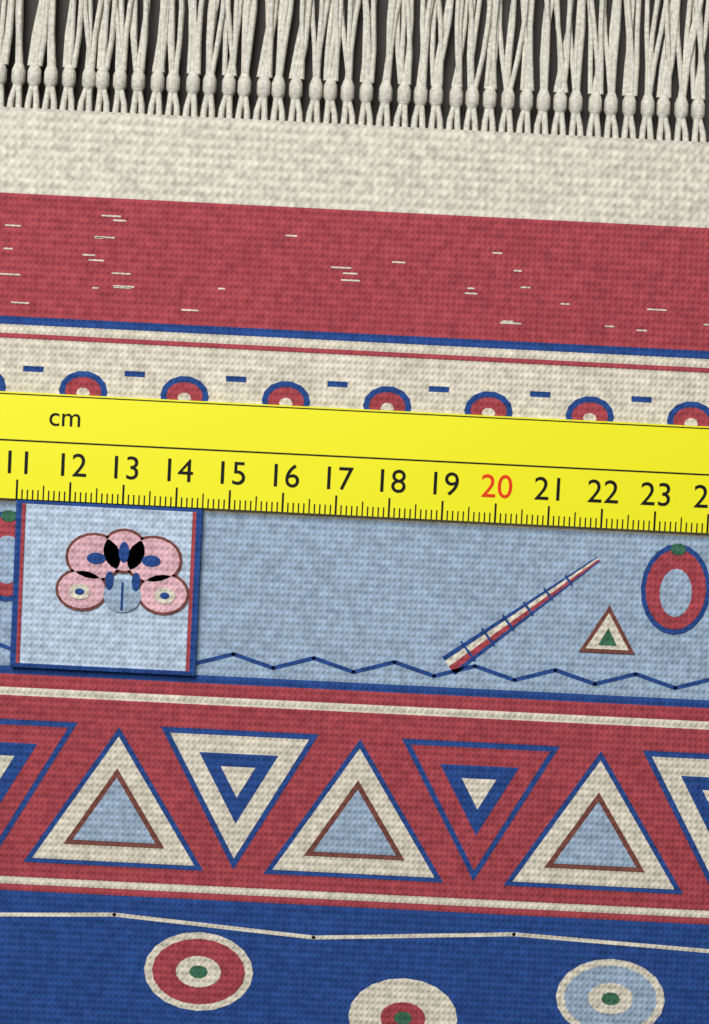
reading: 14.5 cm
